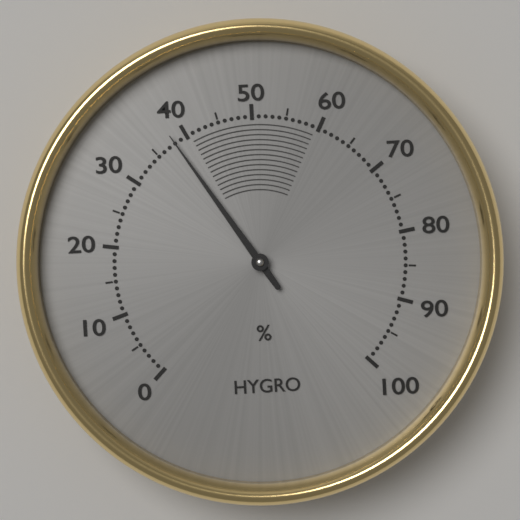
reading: 38 %
